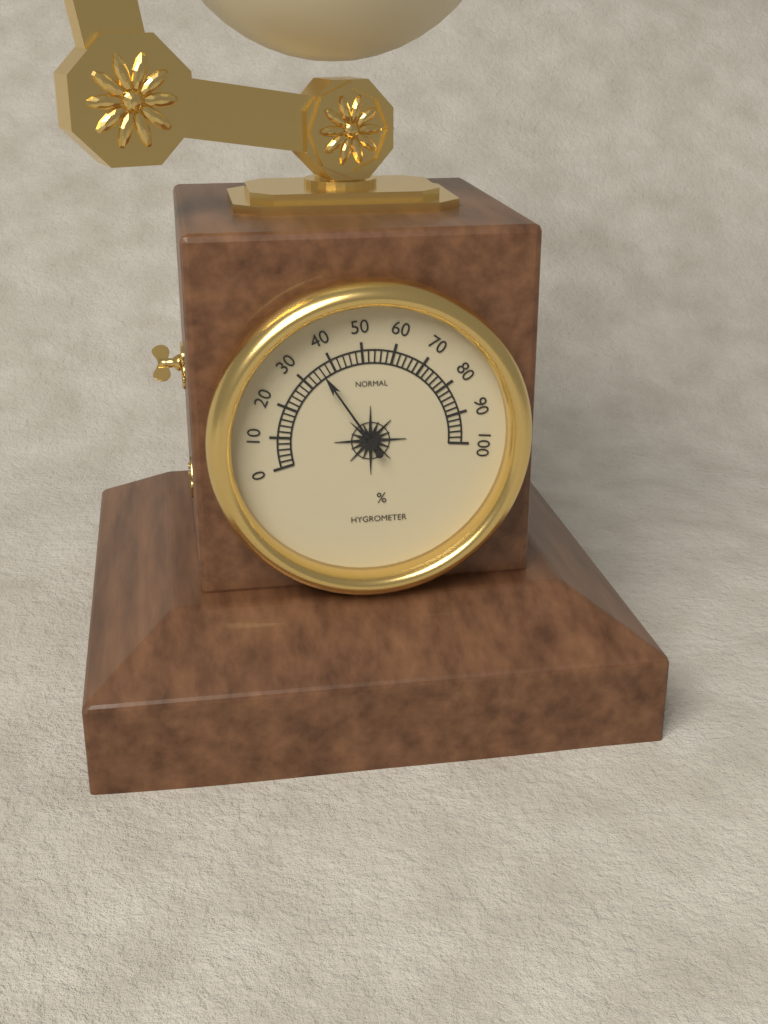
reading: 36 %
